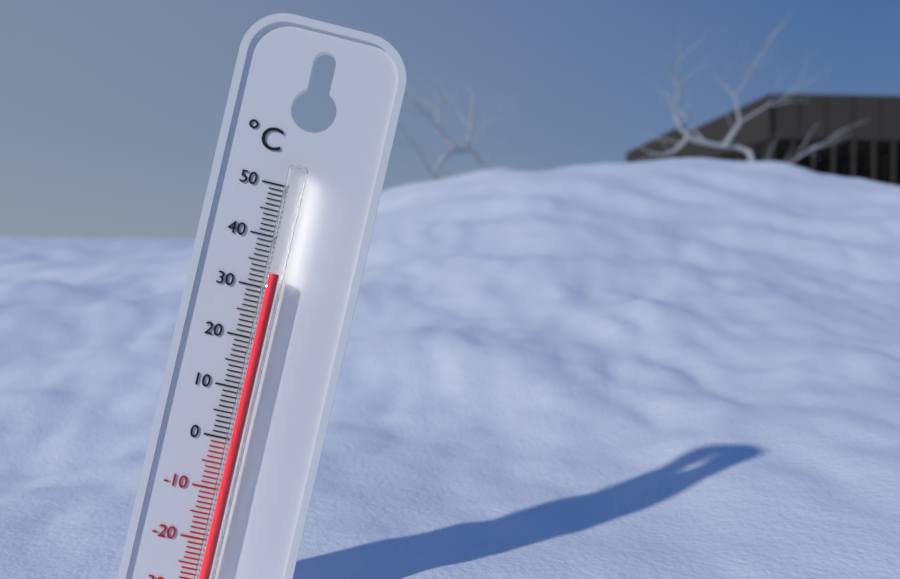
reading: 33 °C
